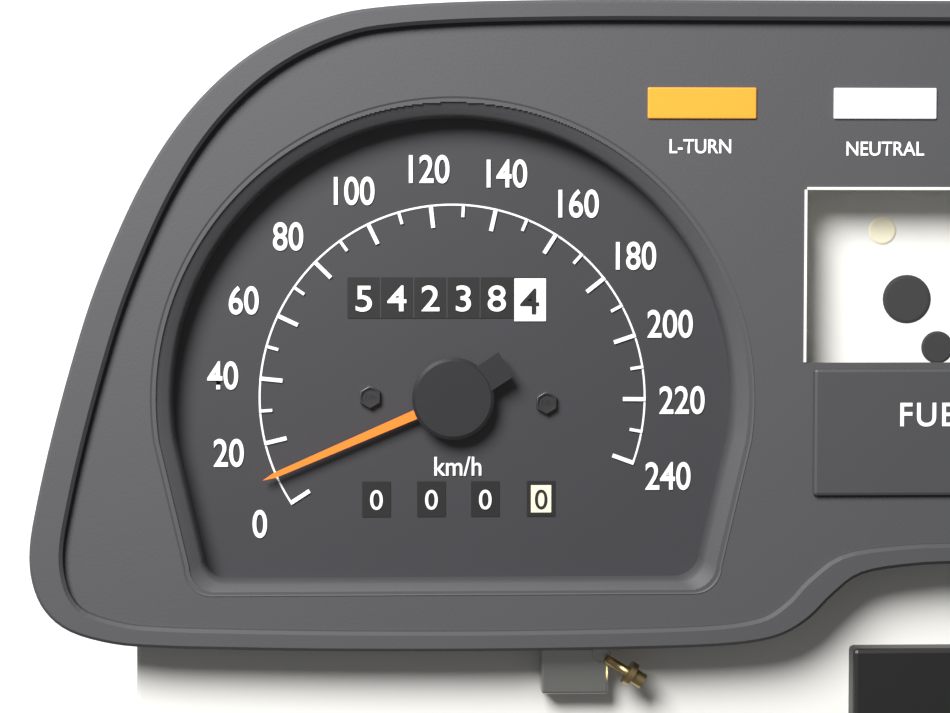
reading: 10 km/h
